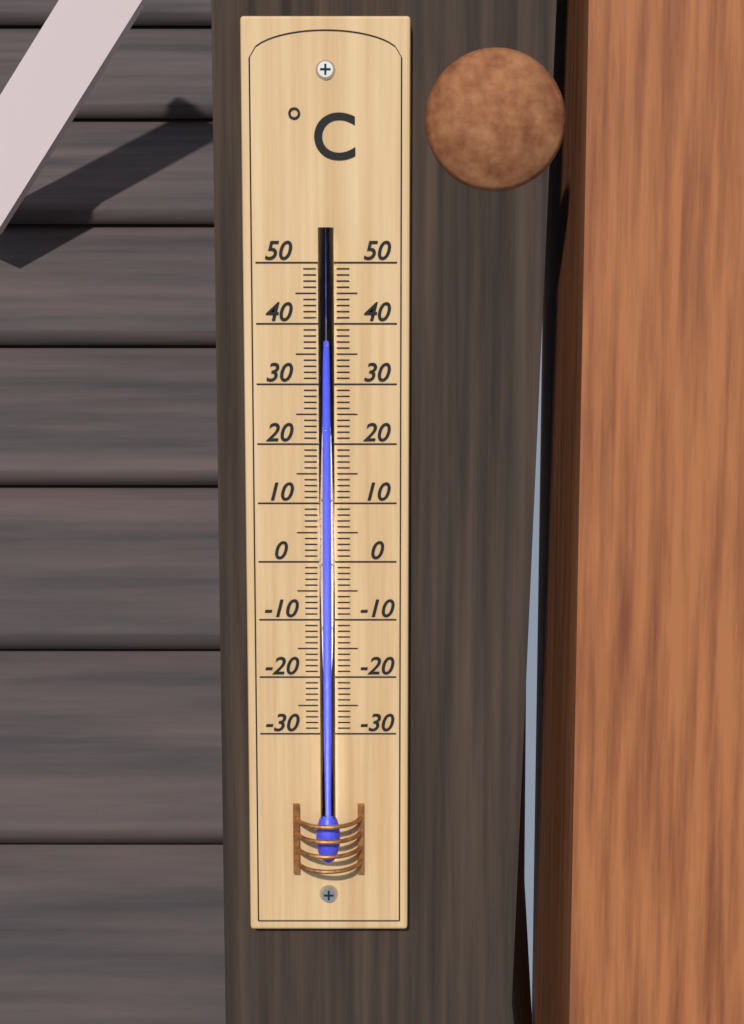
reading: 36 °C
